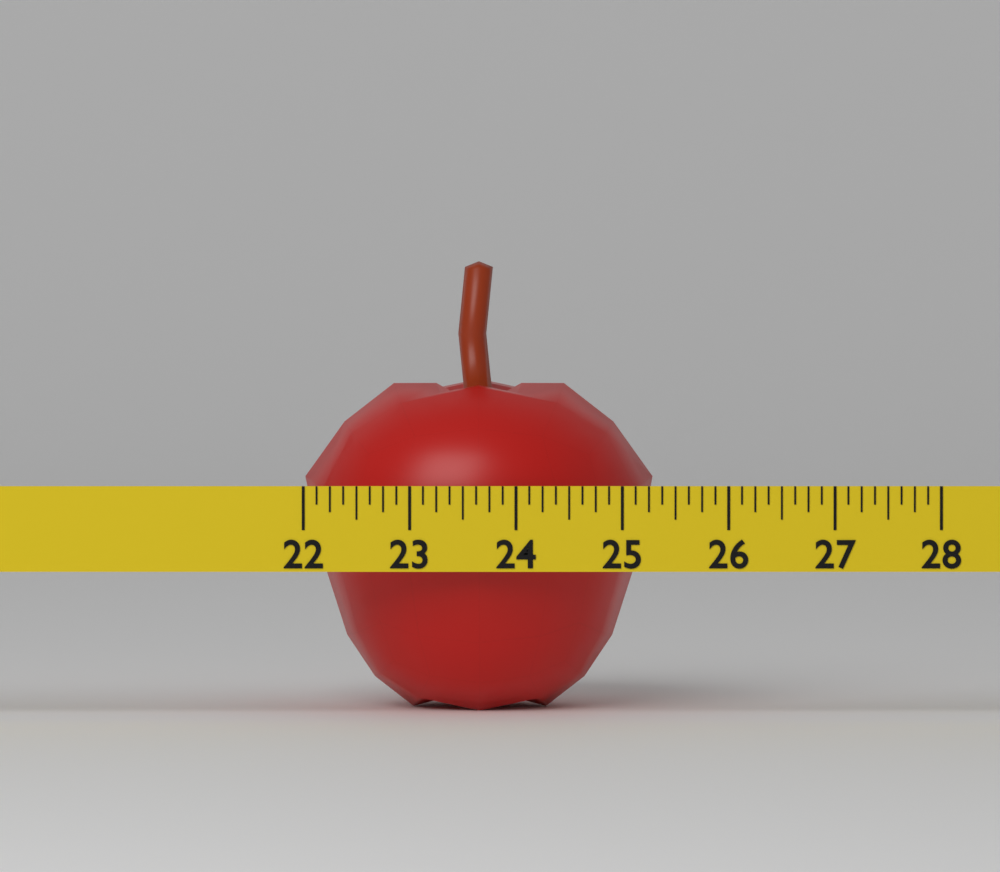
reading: 25.300 (no unit)
